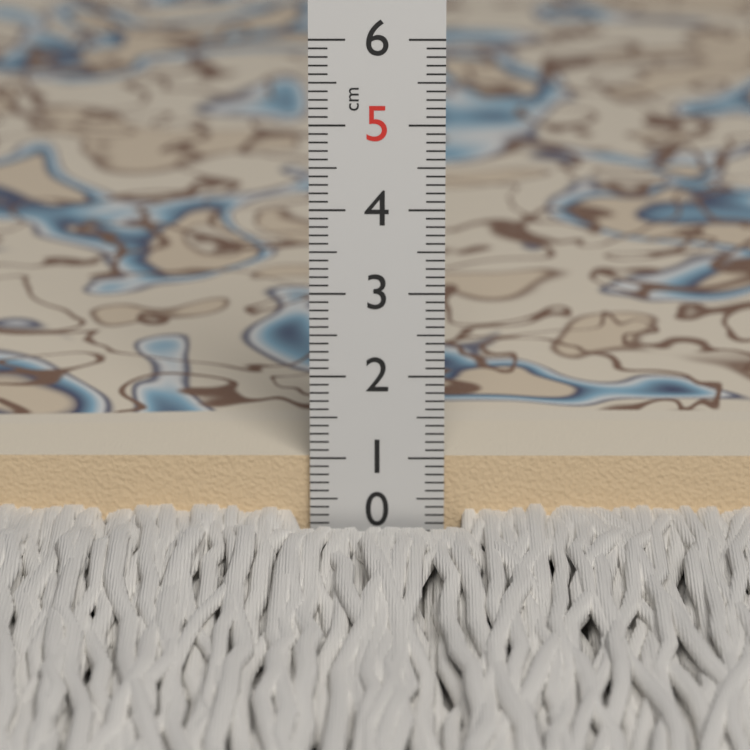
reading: 1.0 cm
